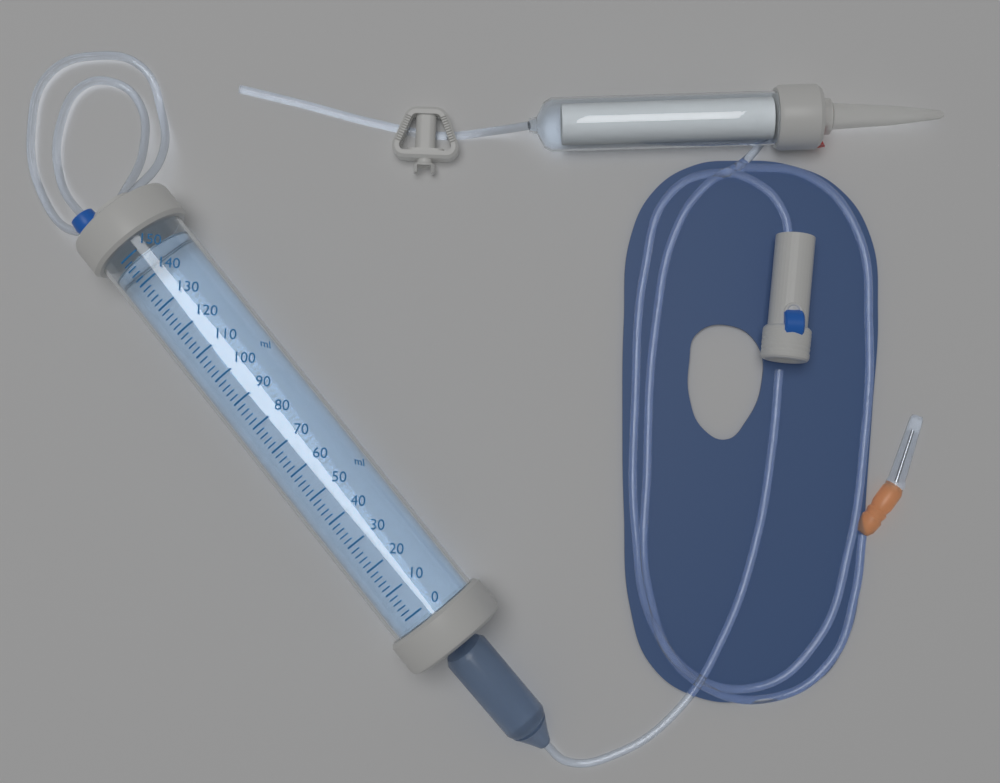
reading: 148 ml
